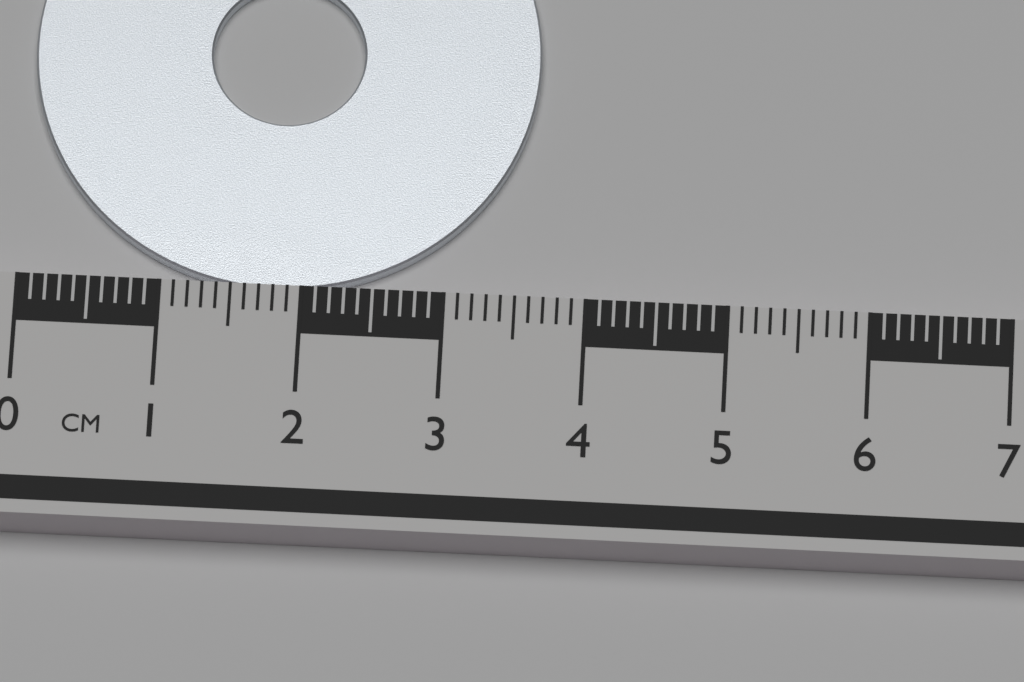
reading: 3.6 cm
